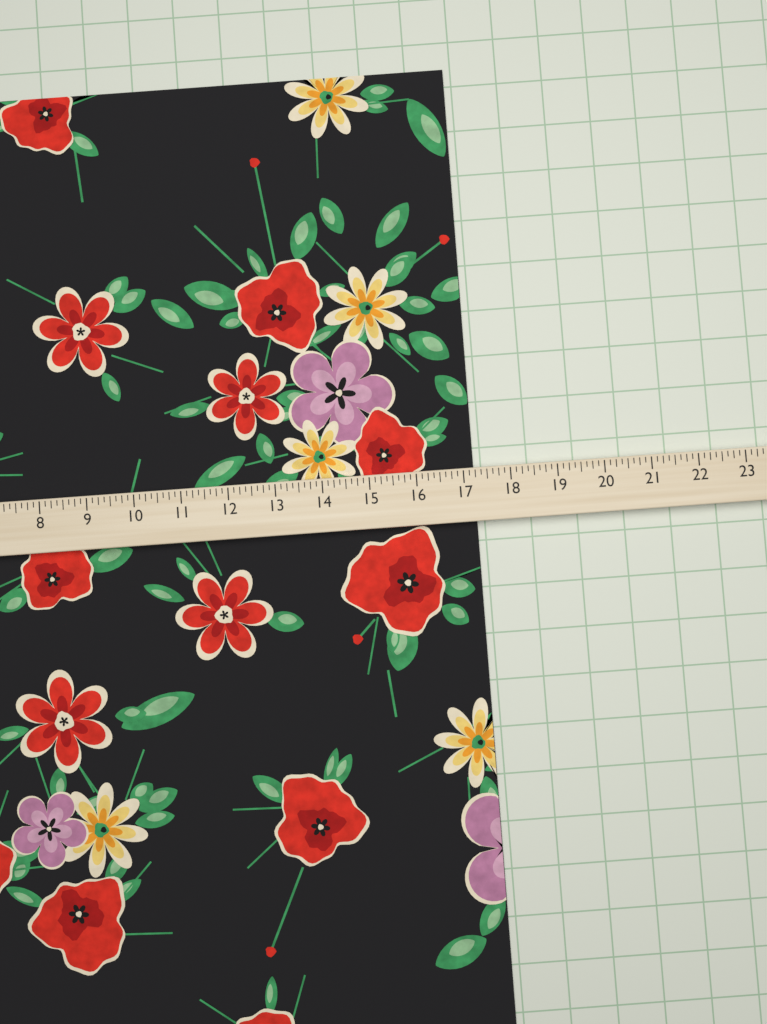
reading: 17.250 (no unit)
